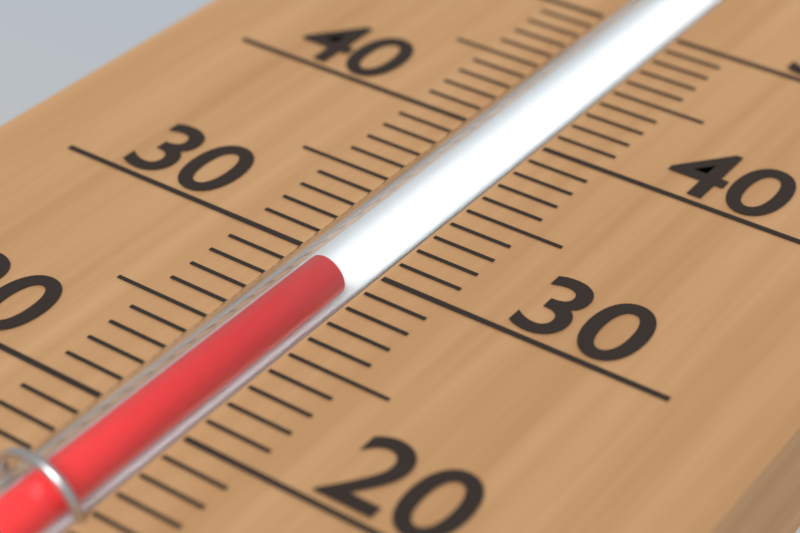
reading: 29 (no unit)
